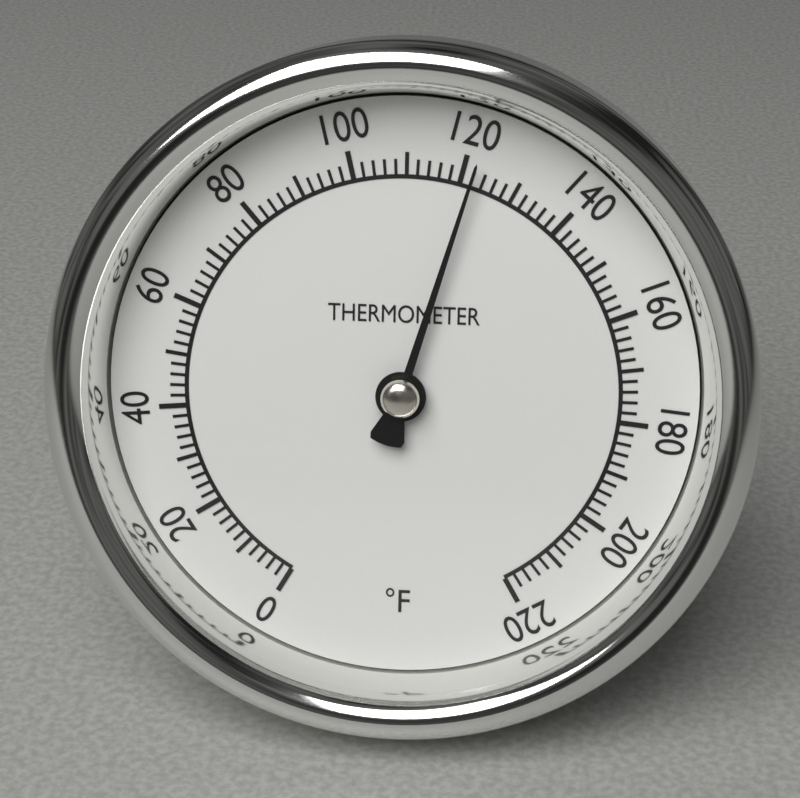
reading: 122 °F
